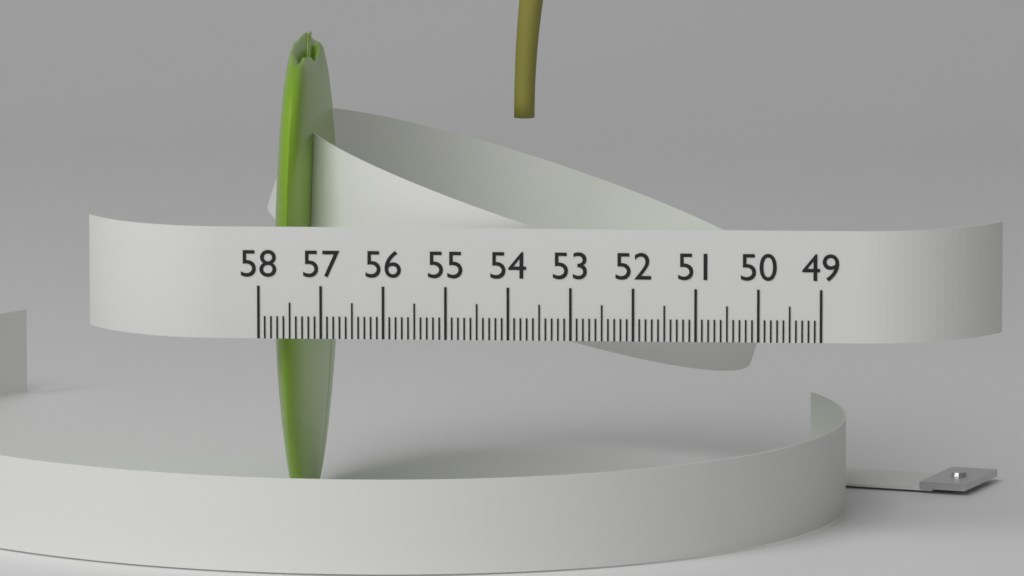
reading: 57.2 (no unit)
